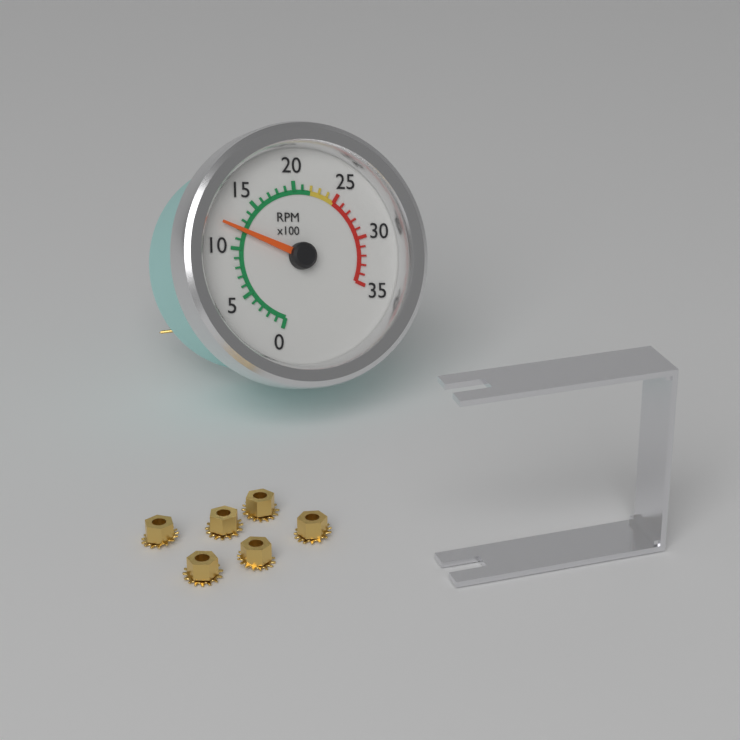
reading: 1200 RPM
